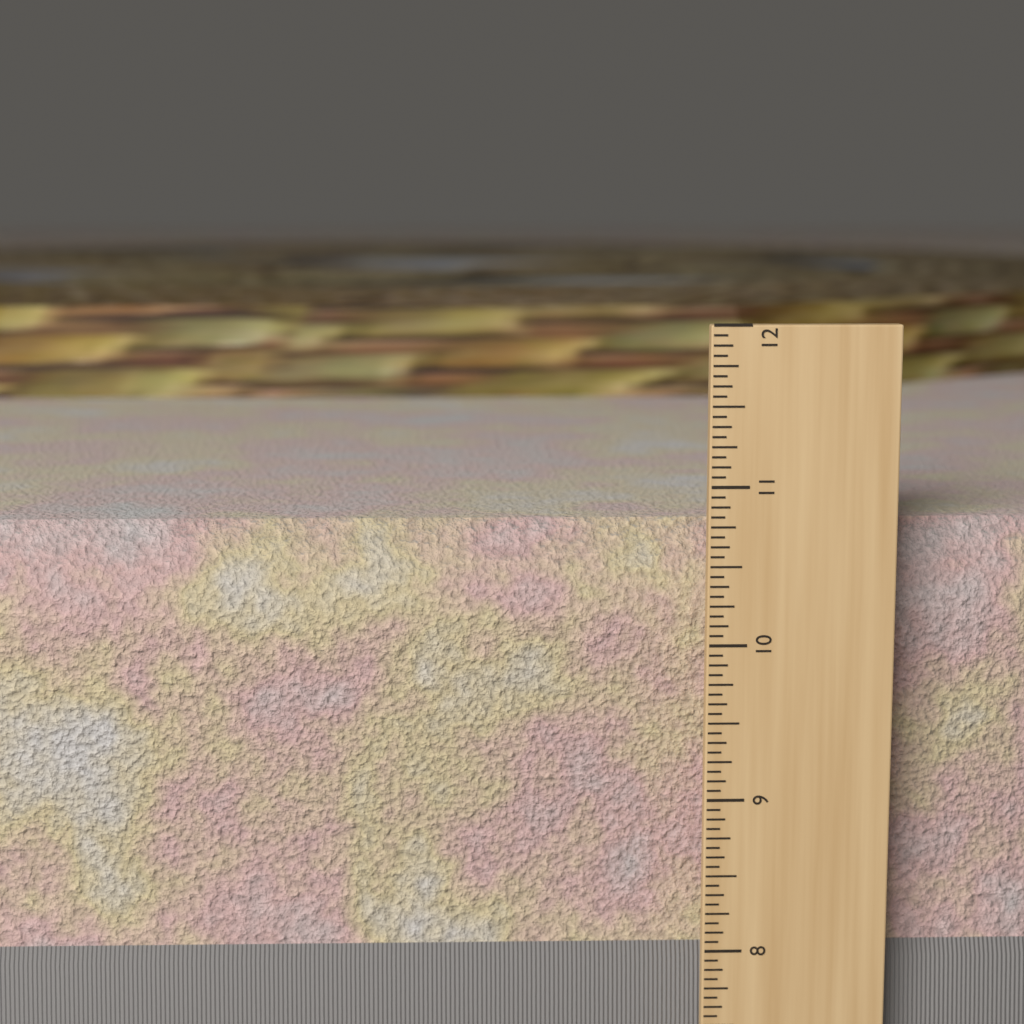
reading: 10.7500 in
